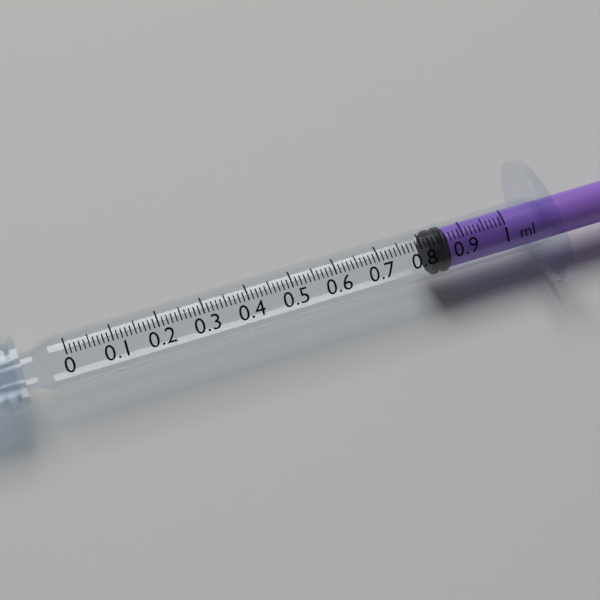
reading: 0.82 ml
